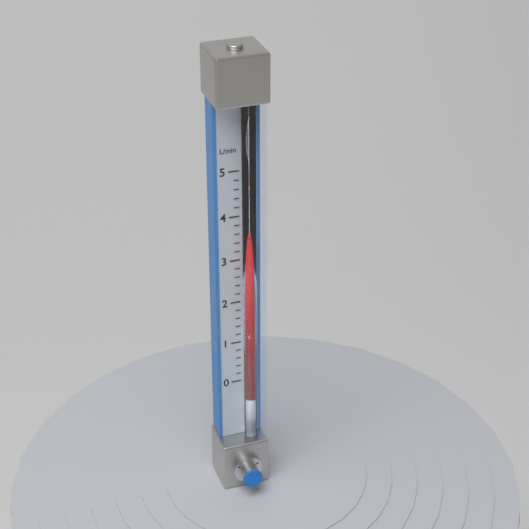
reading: 3.6 L/min
